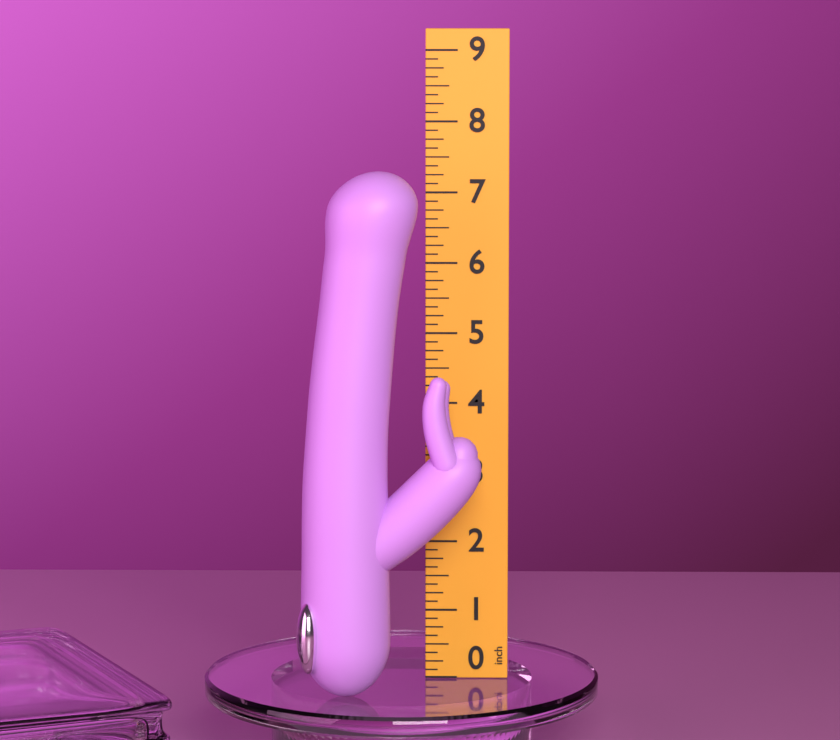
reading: 7.375 inch
